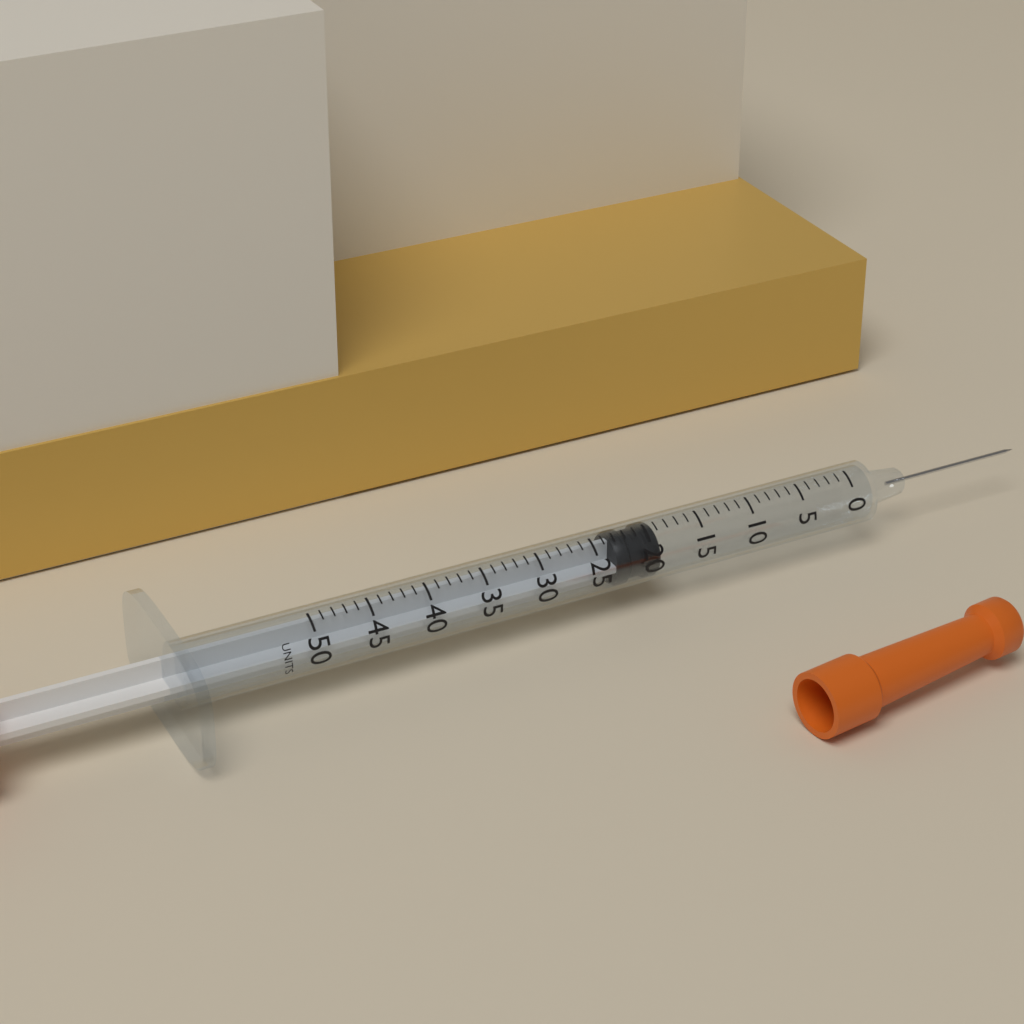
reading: 19 units
